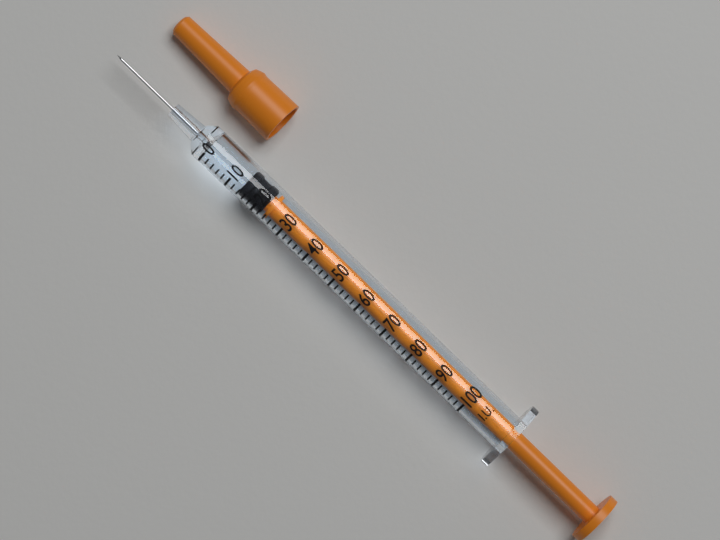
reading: 14 I.U.
